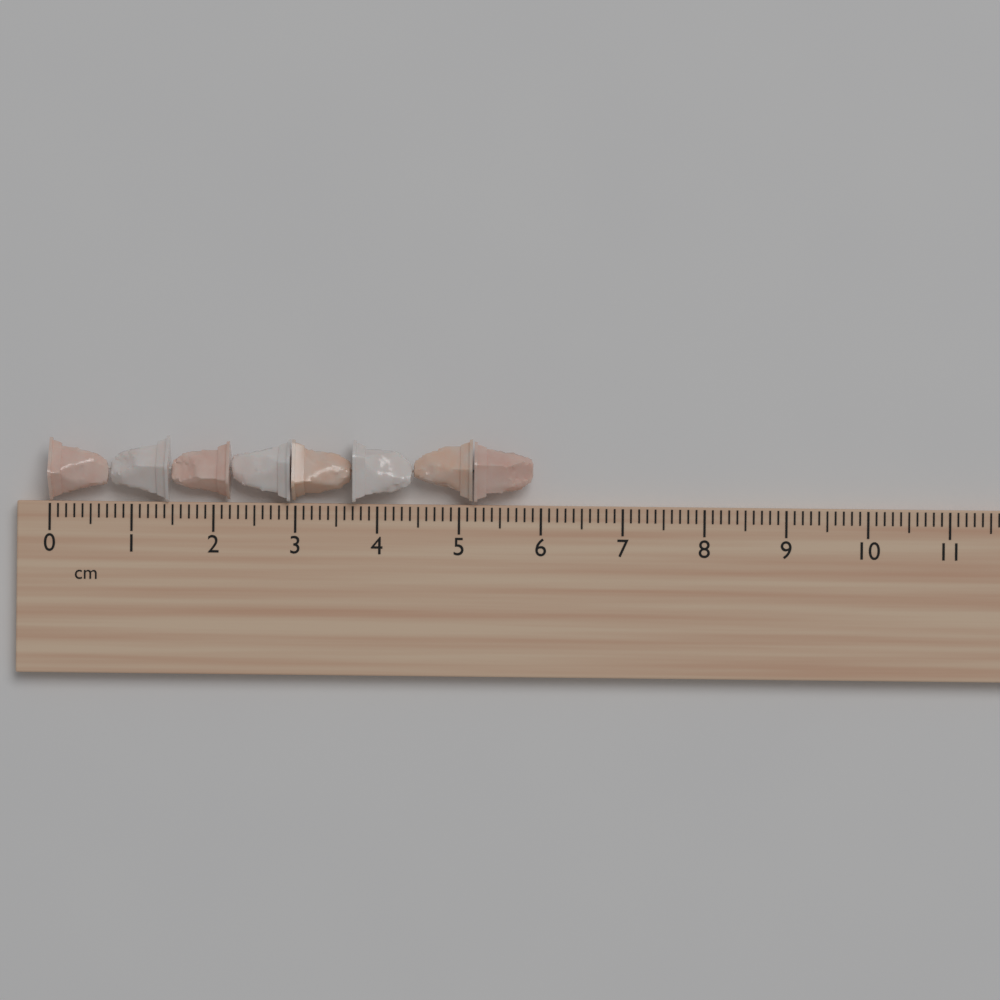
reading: 5.9 cm
